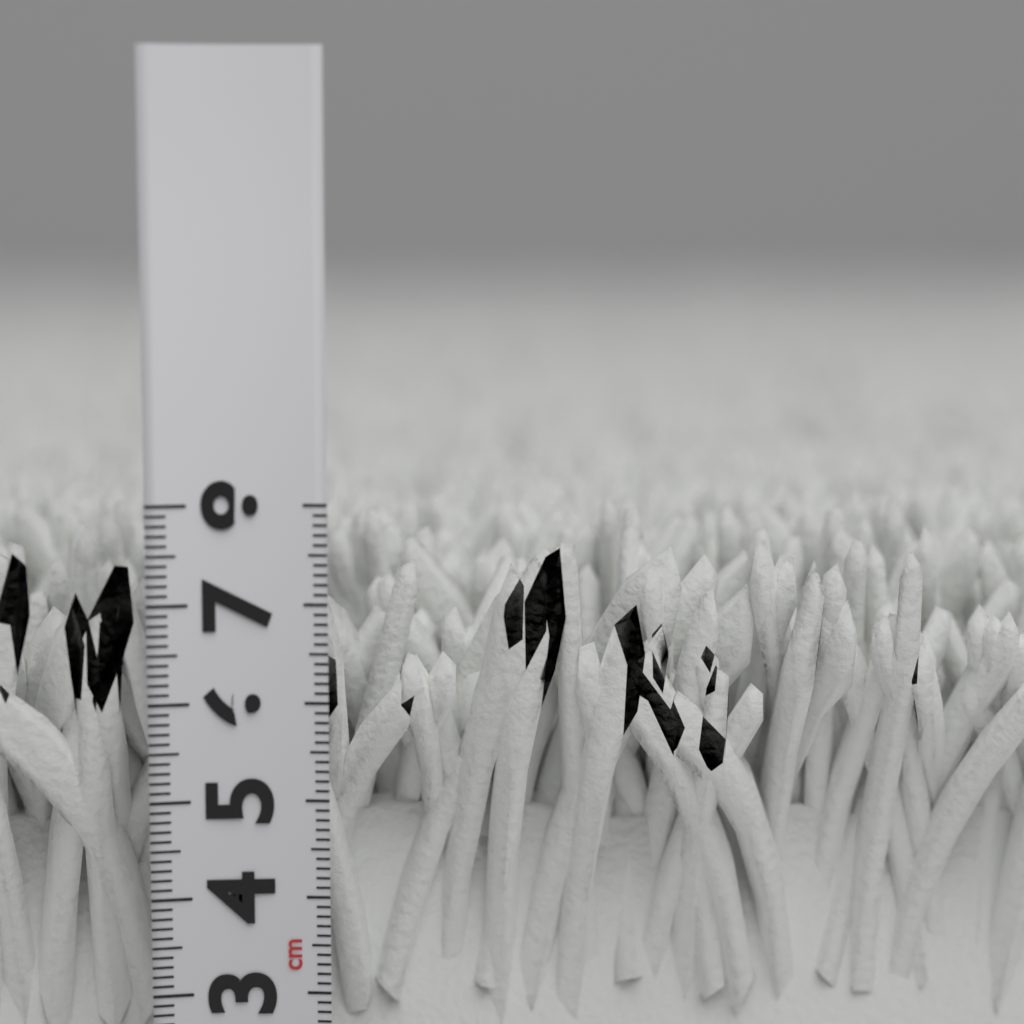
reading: 7.7 cm
